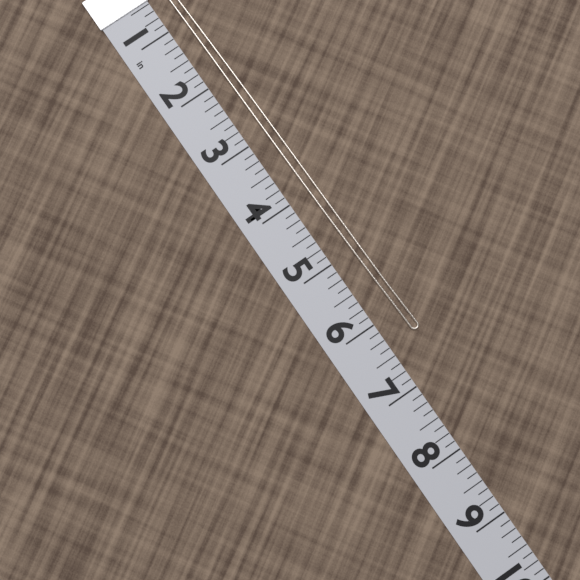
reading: 6.375 in
